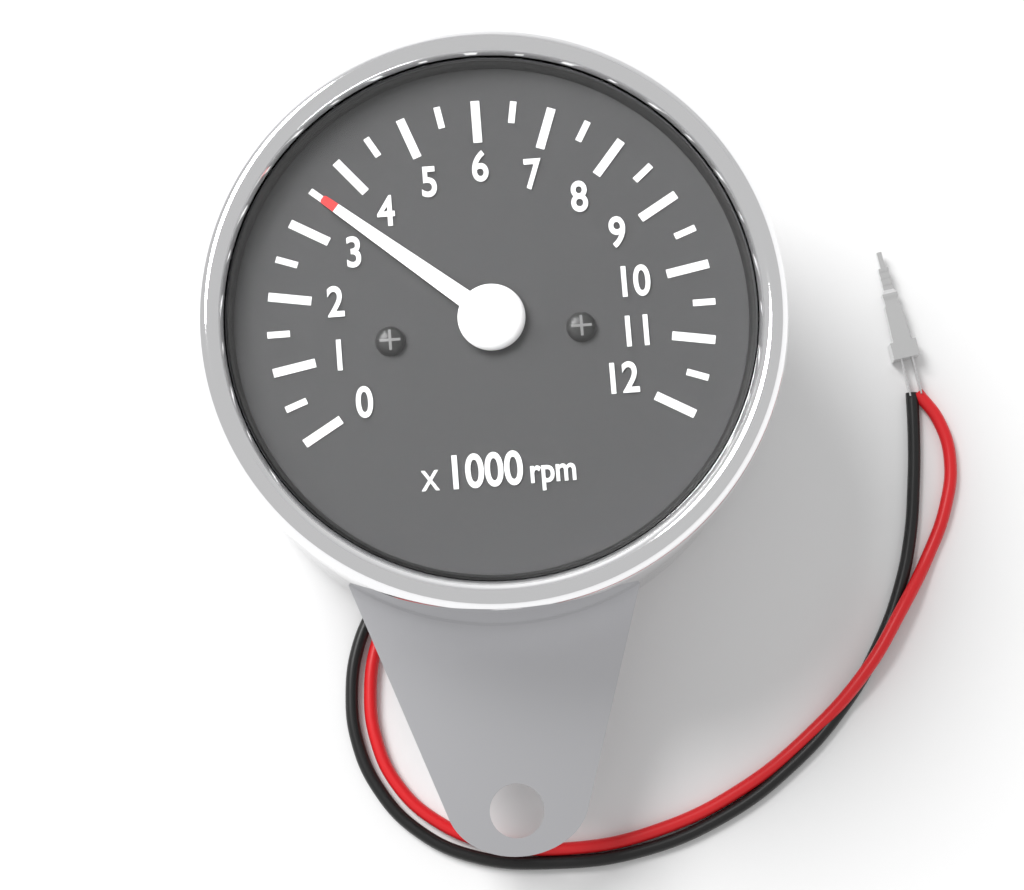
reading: 3.5 x1000 rpm
